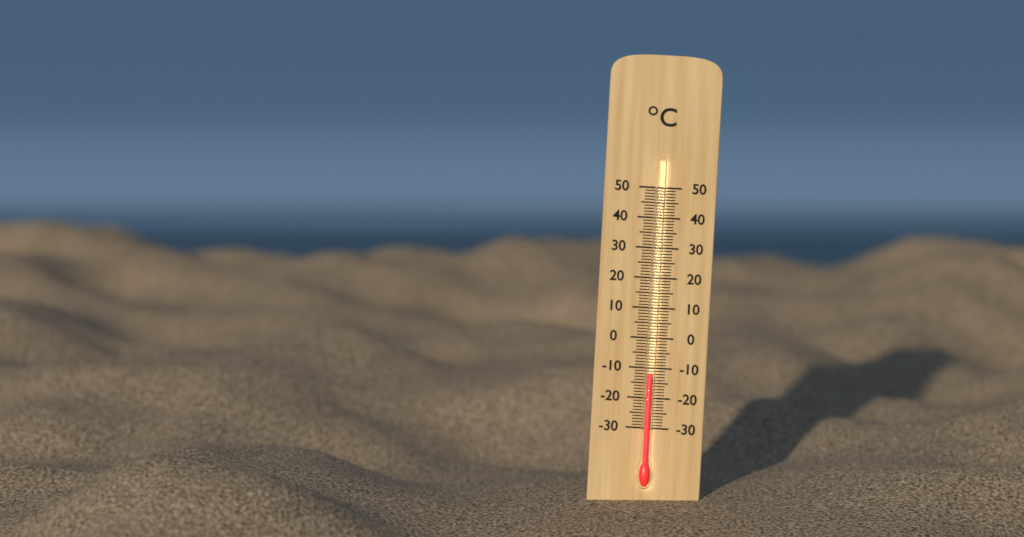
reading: -12 °C
